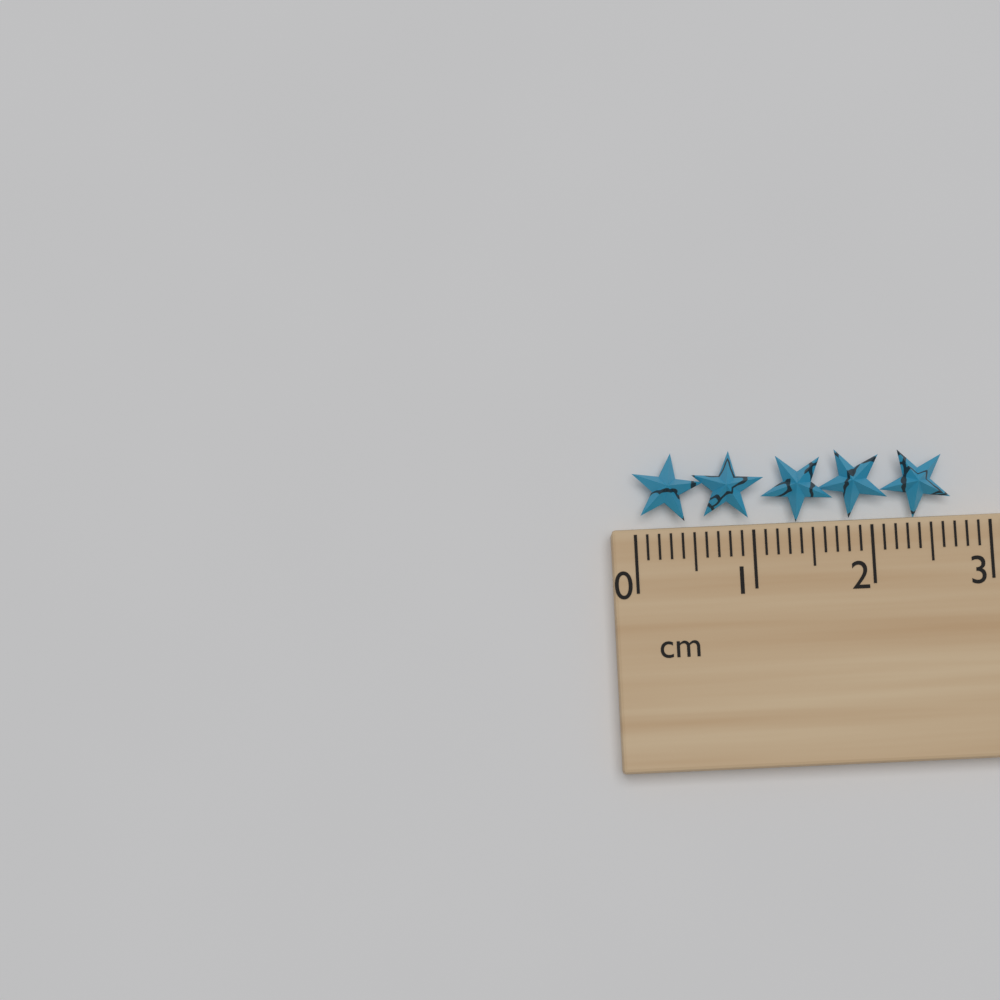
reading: 2.7 cm
